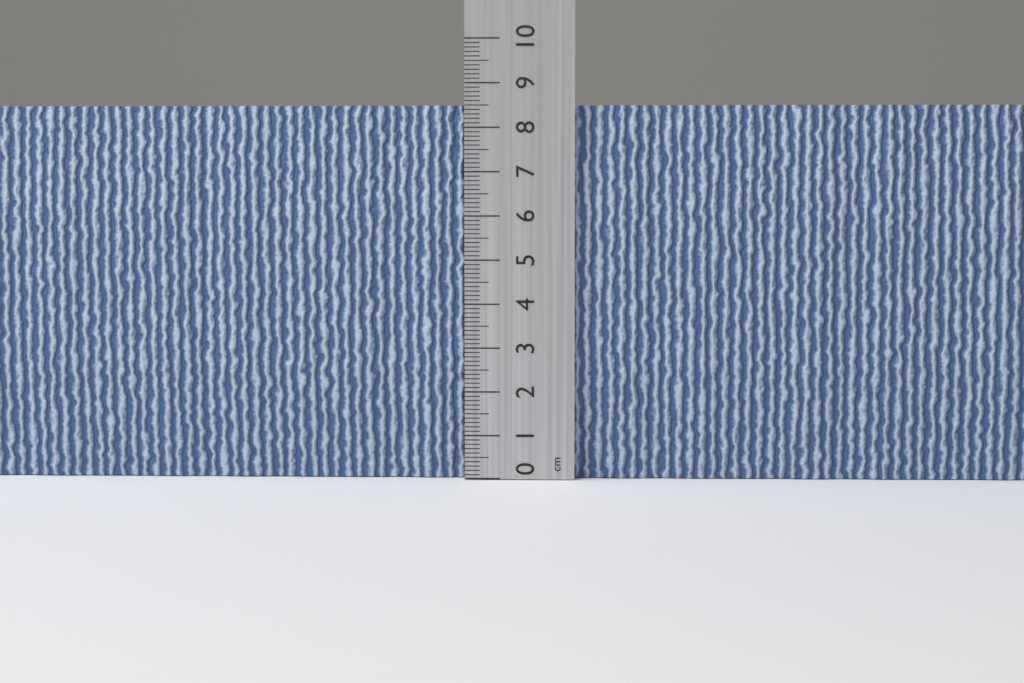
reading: 8.5 cm
